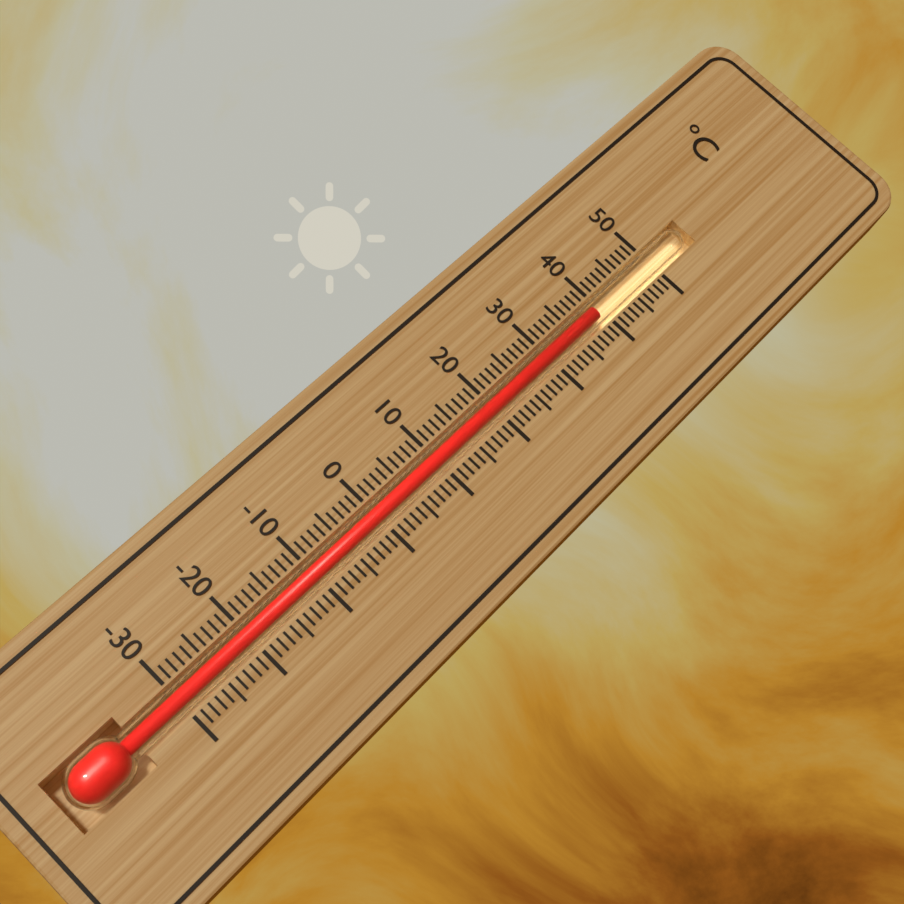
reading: 39 °C
